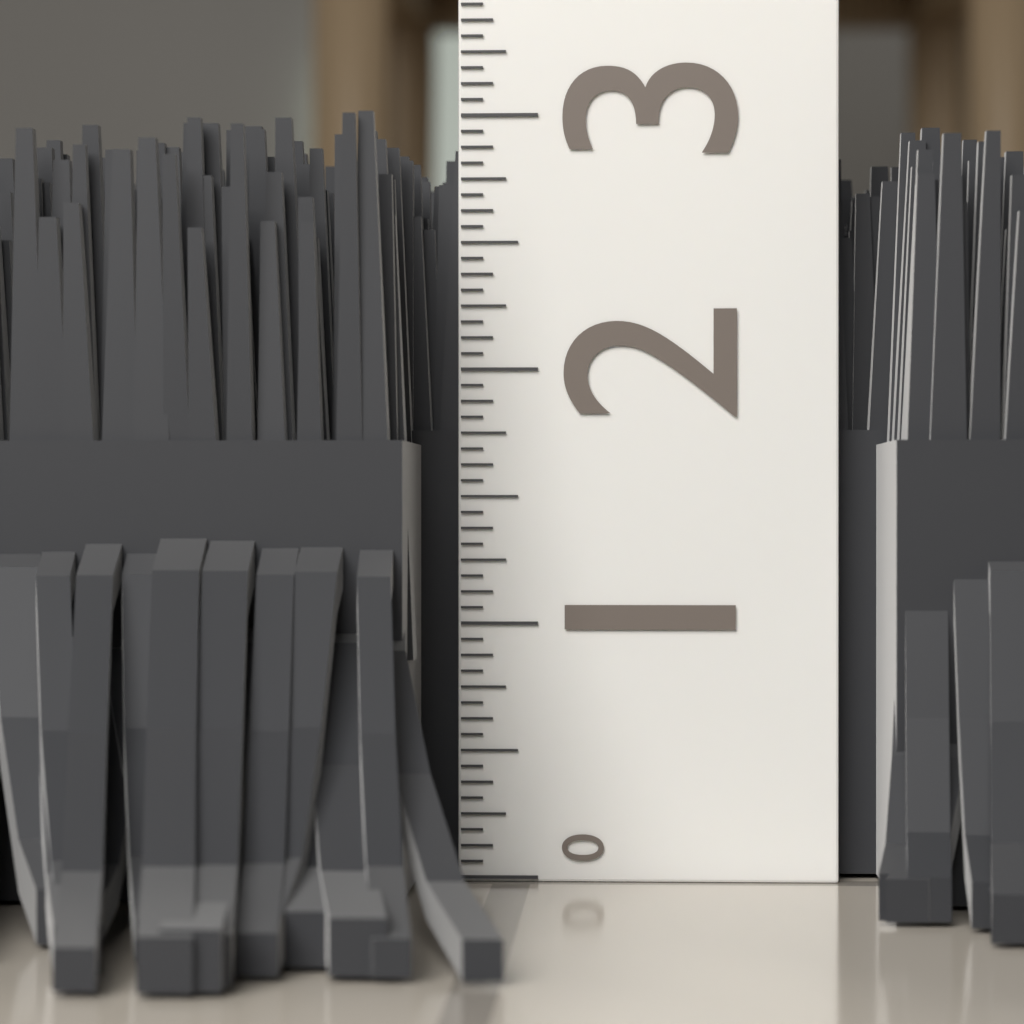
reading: 2.9375 (no unit)
